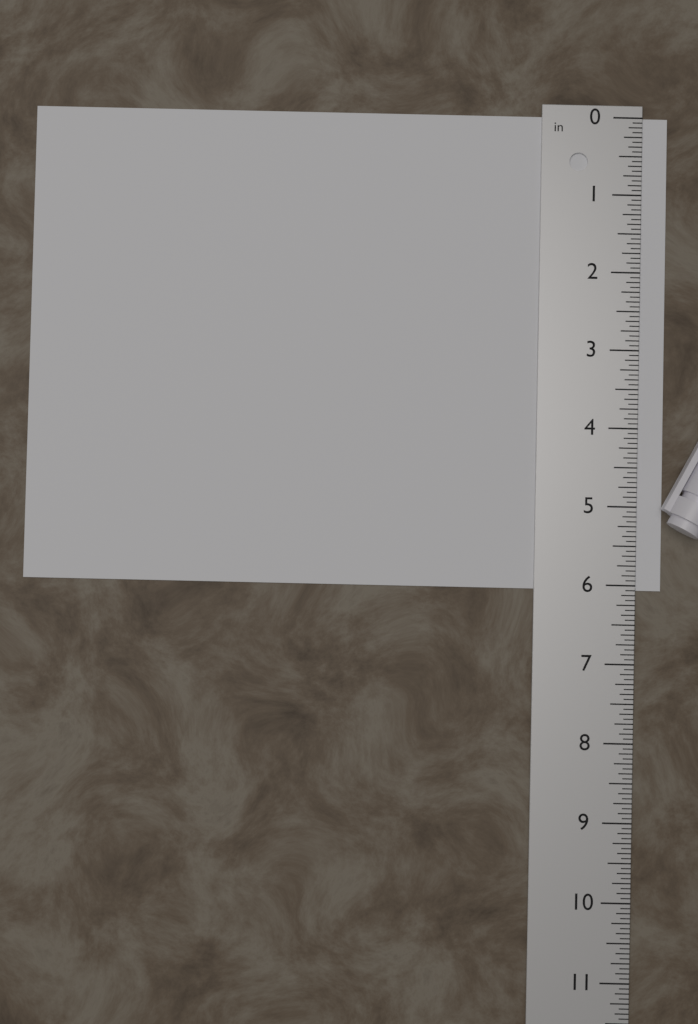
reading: 6.0625 in
